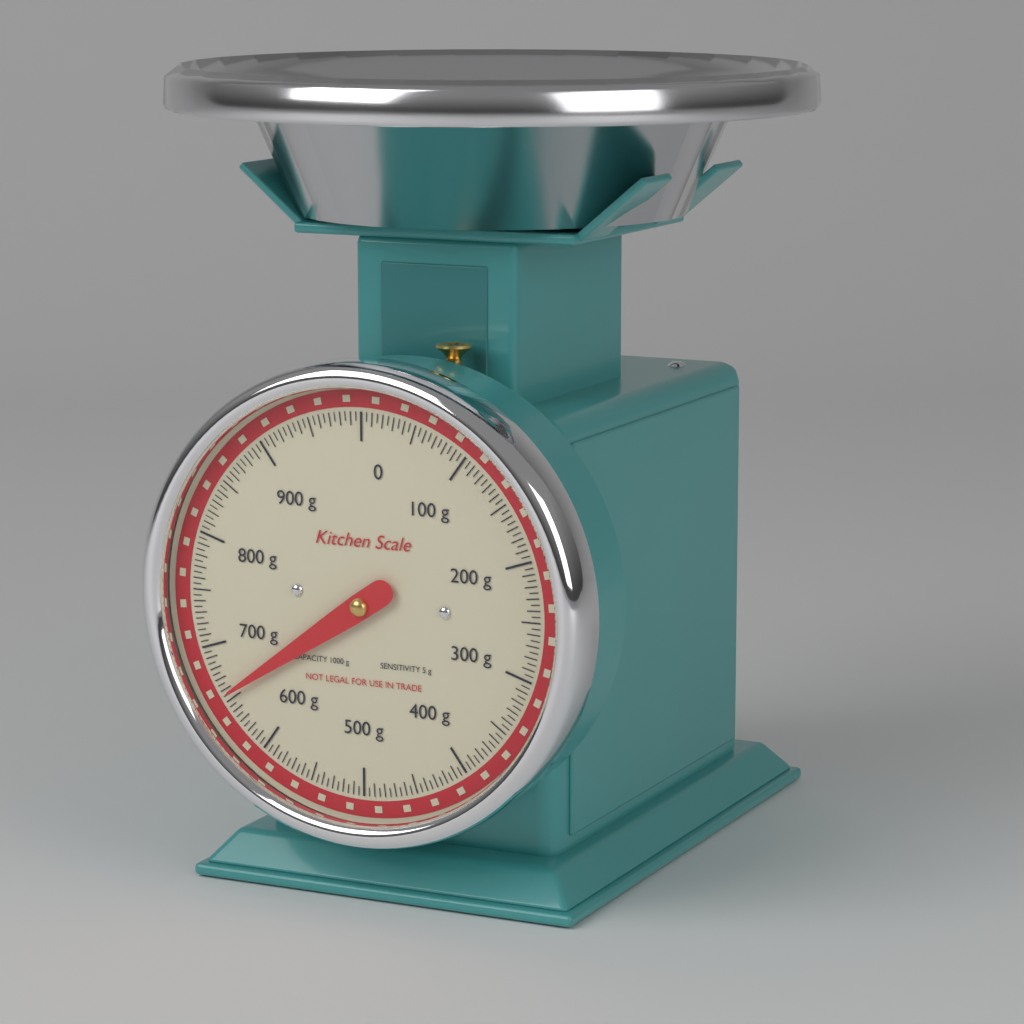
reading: 655 g
